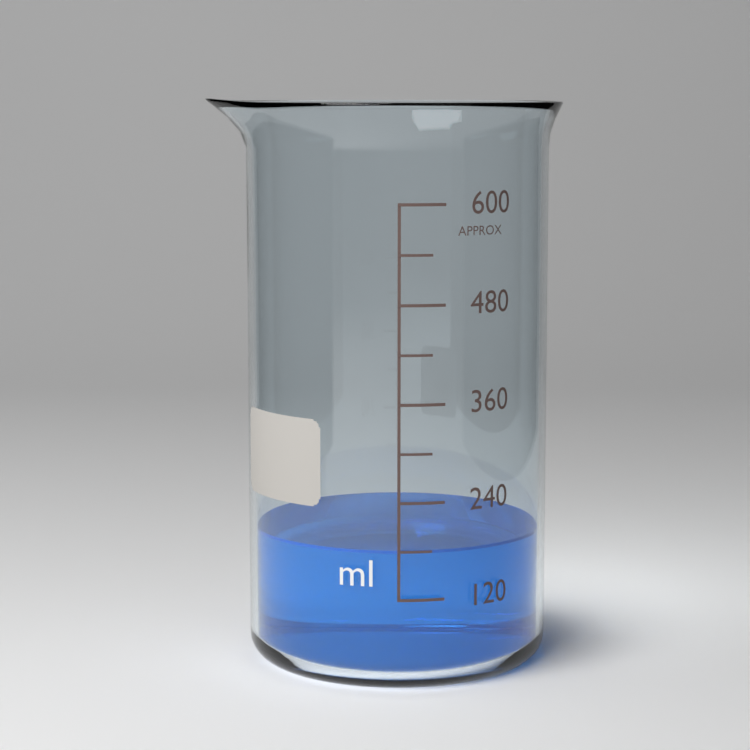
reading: 180 ml
